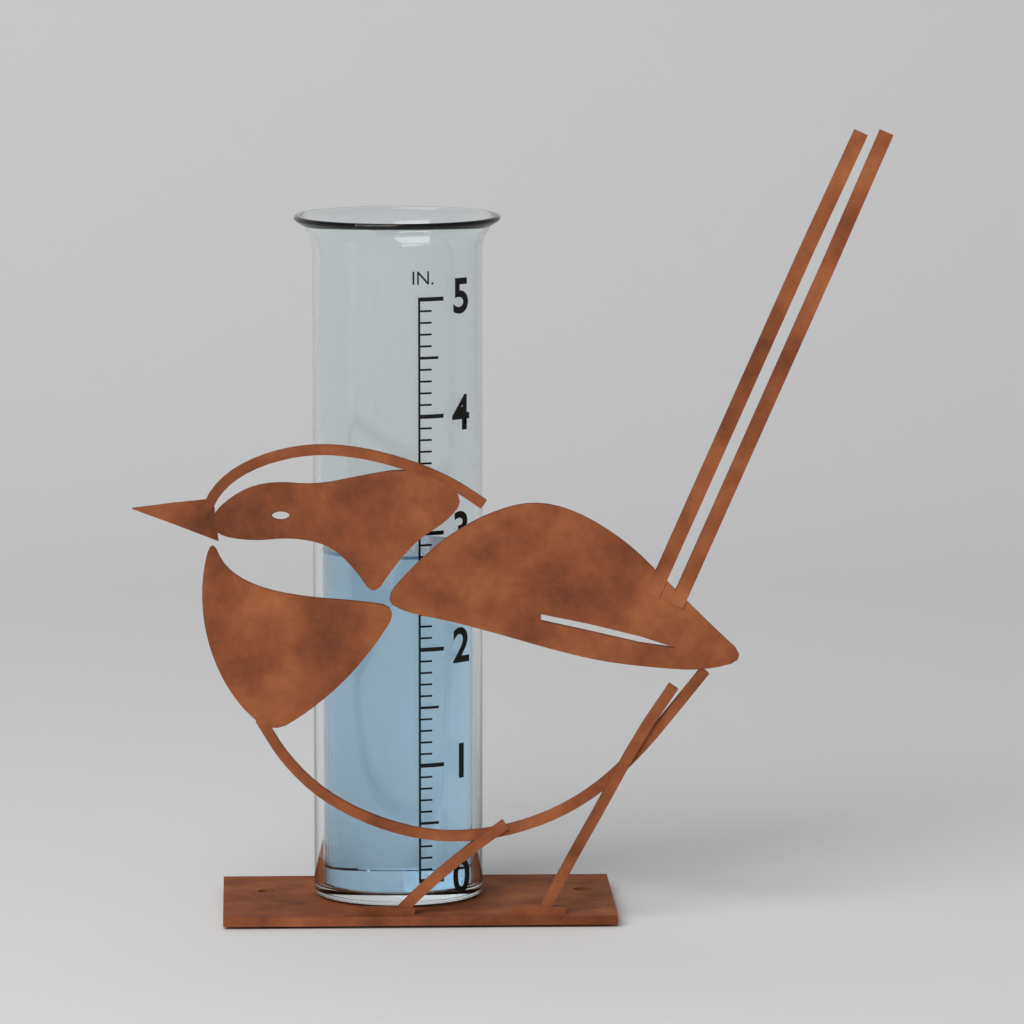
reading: 2.8 in
